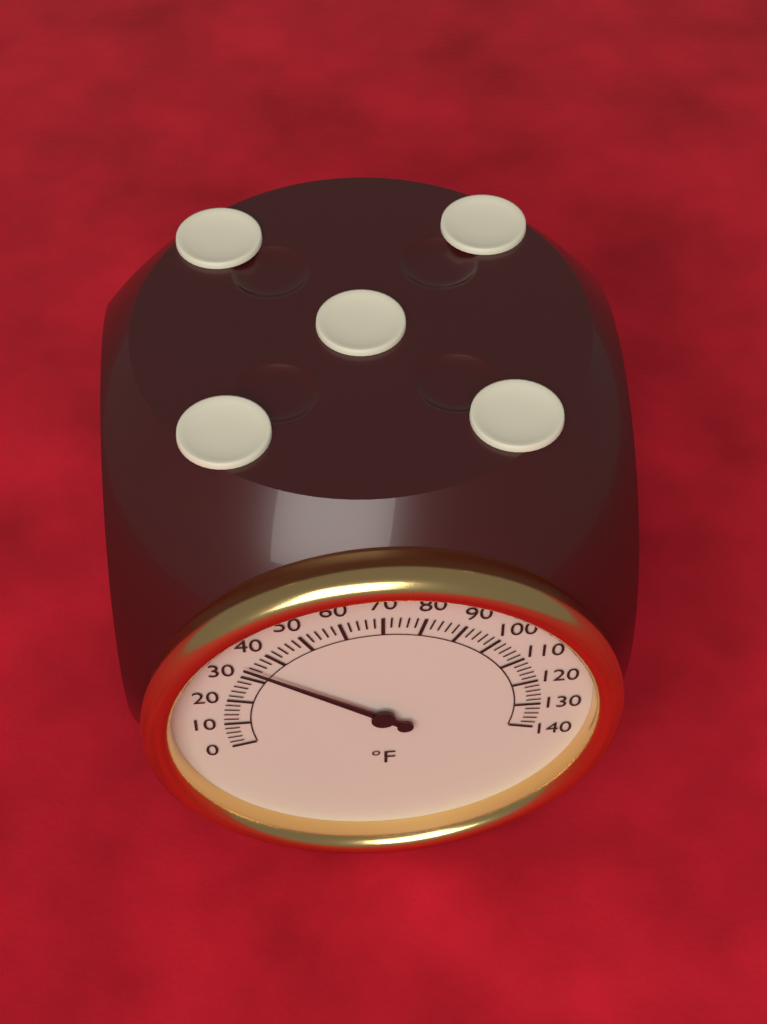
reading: 34 °F
